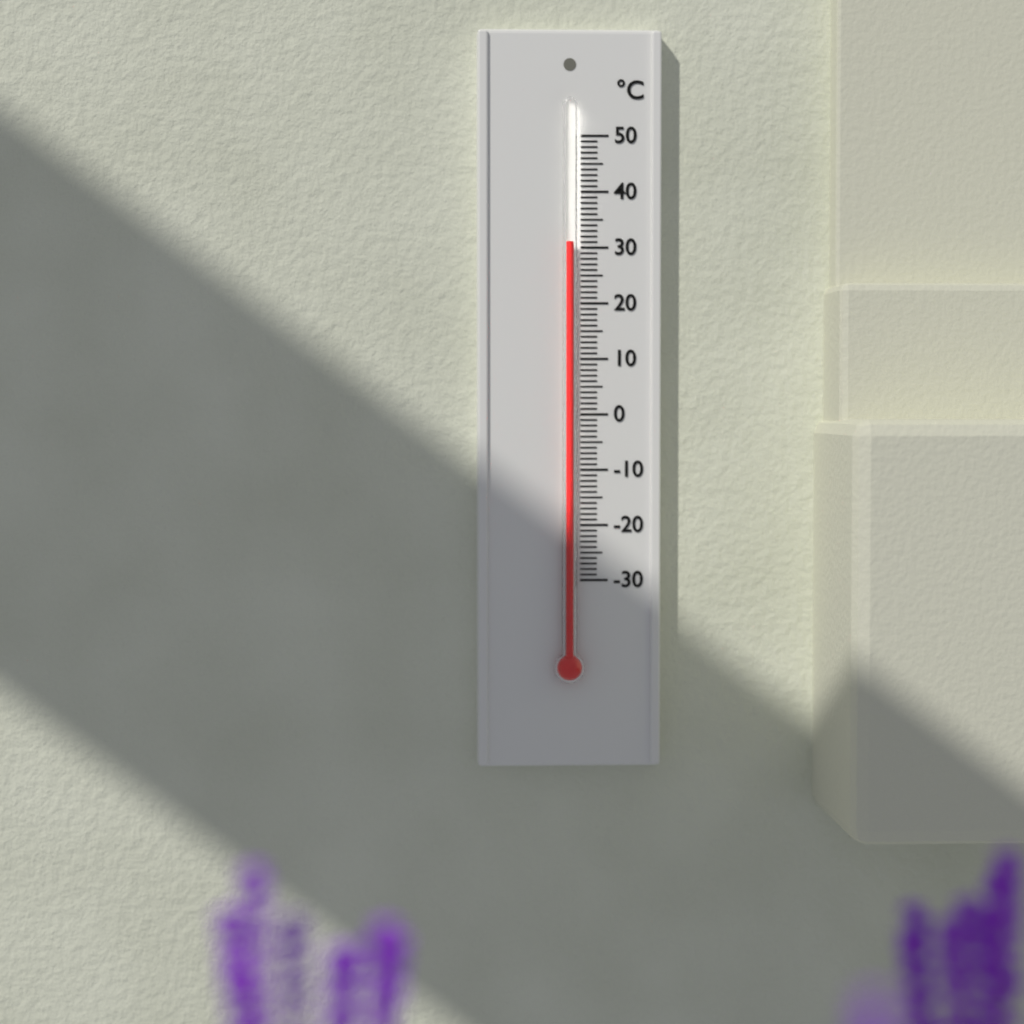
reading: 31 °C
